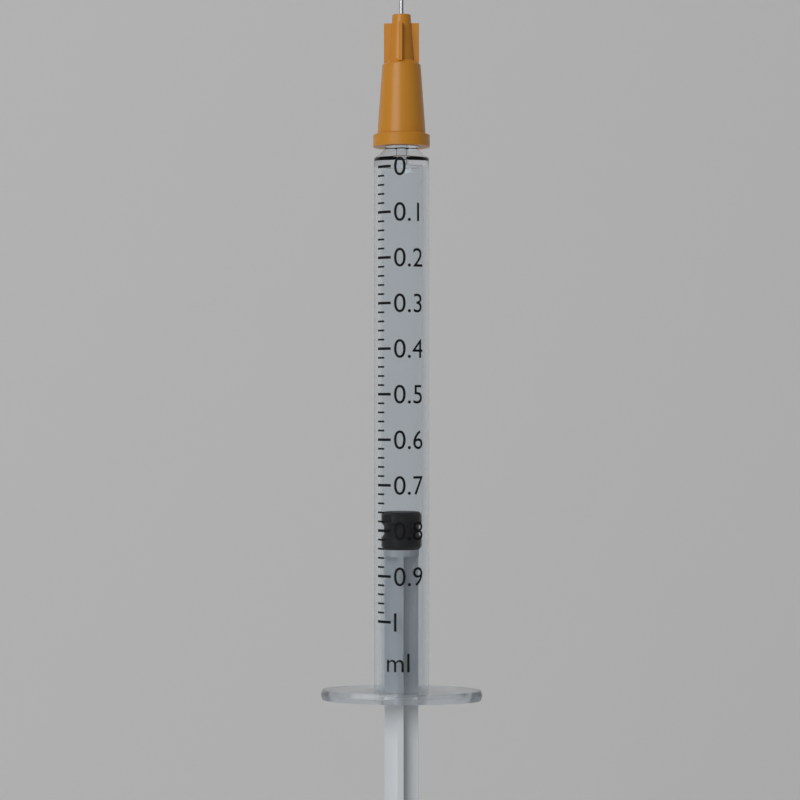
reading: 0.76 ml
